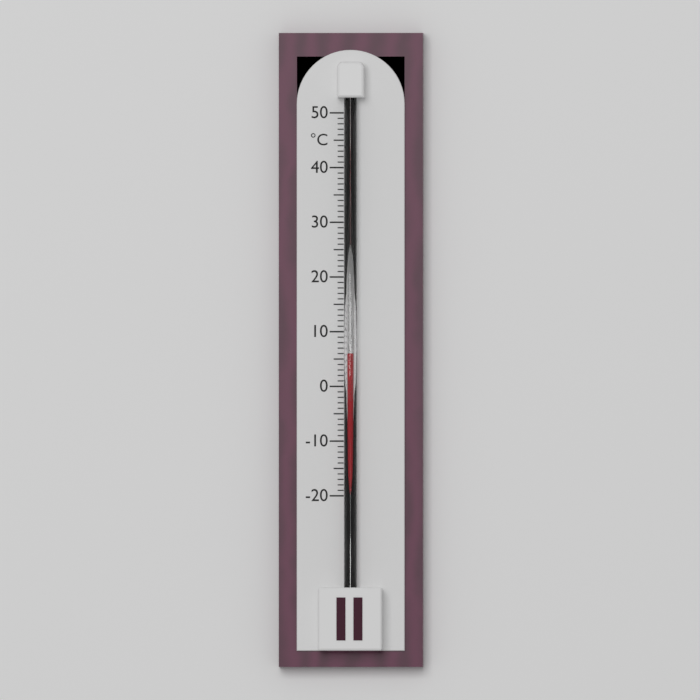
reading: 6 °C
